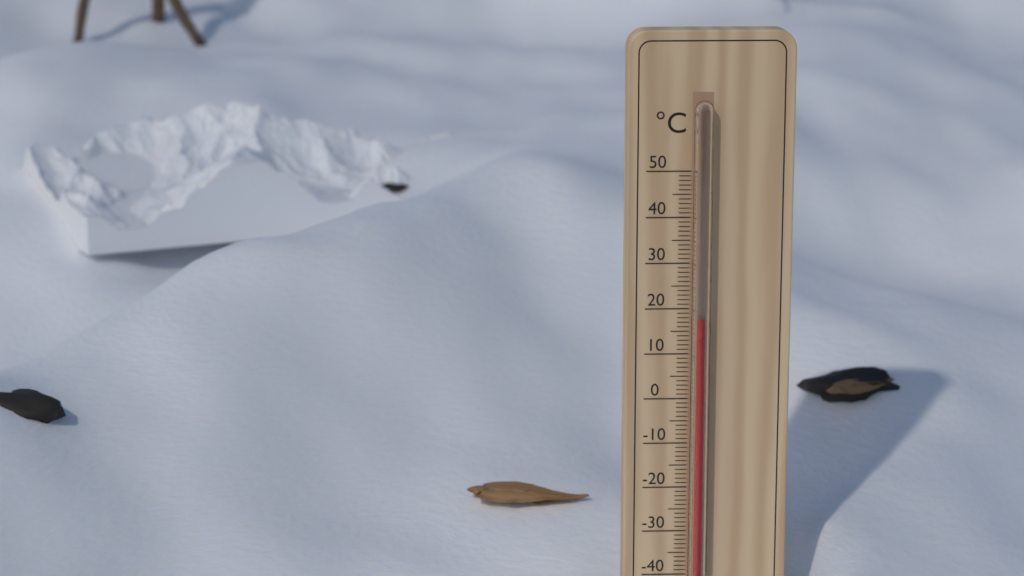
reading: 18 °C
